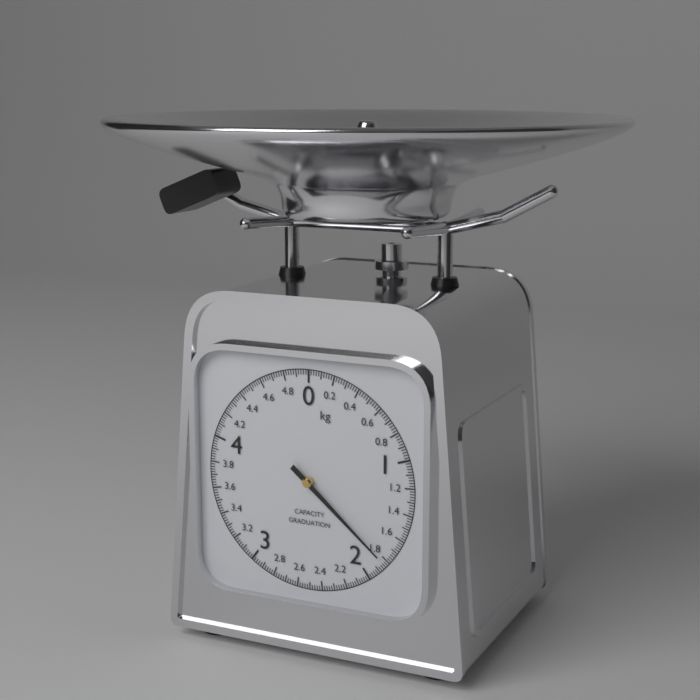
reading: 1.82 kg
